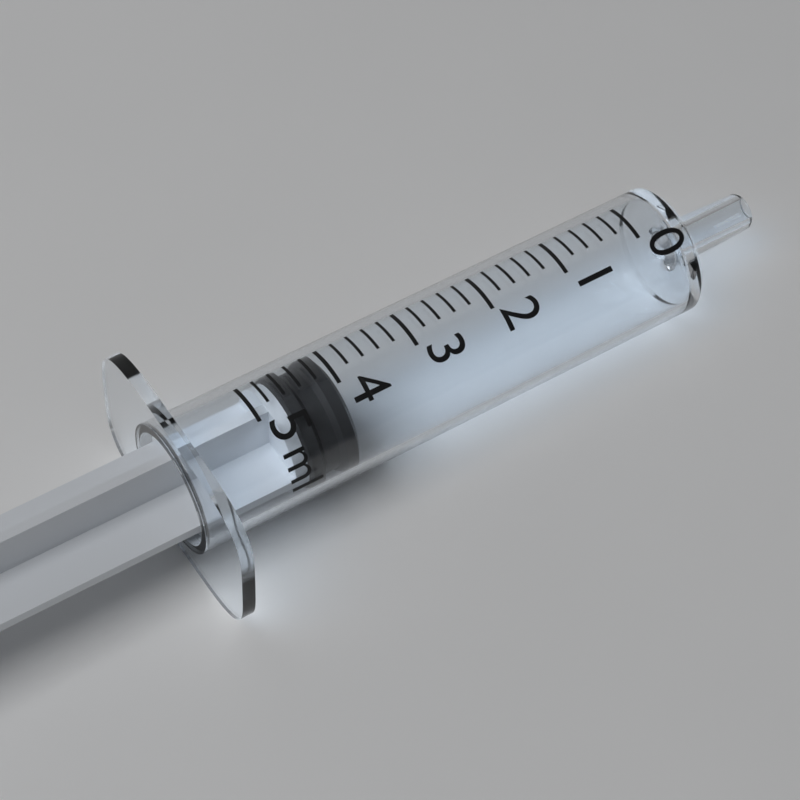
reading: 4.0 ml
